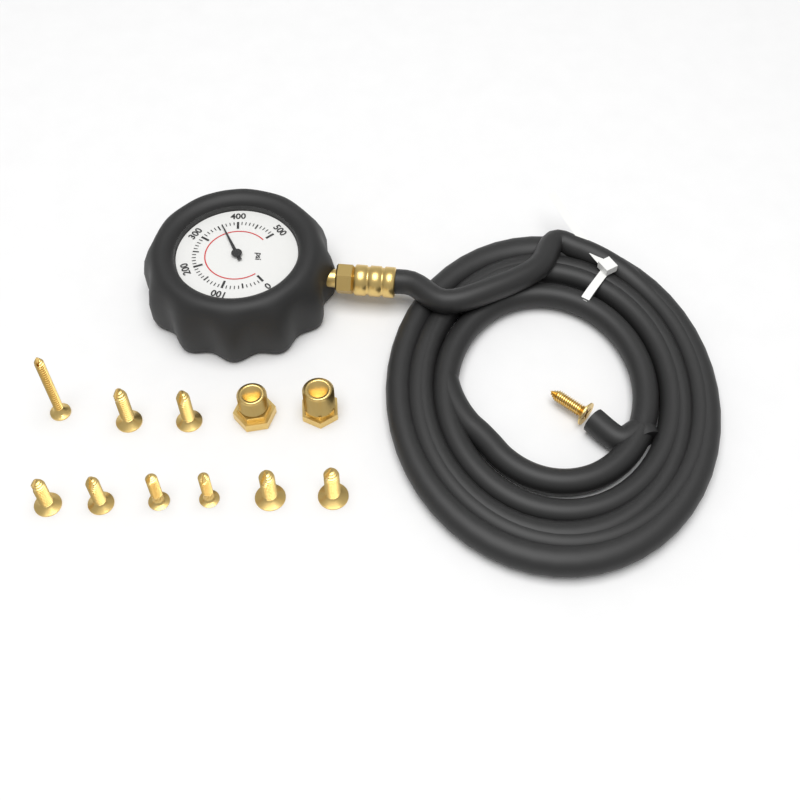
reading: 360 psi
